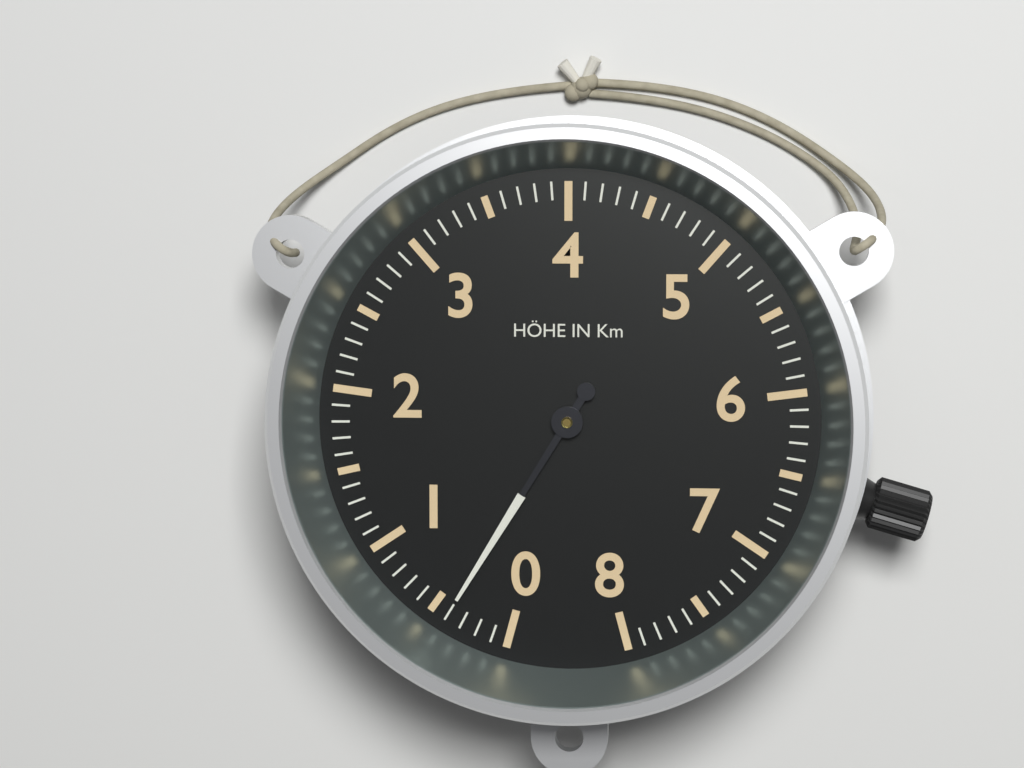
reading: 0.4 km
